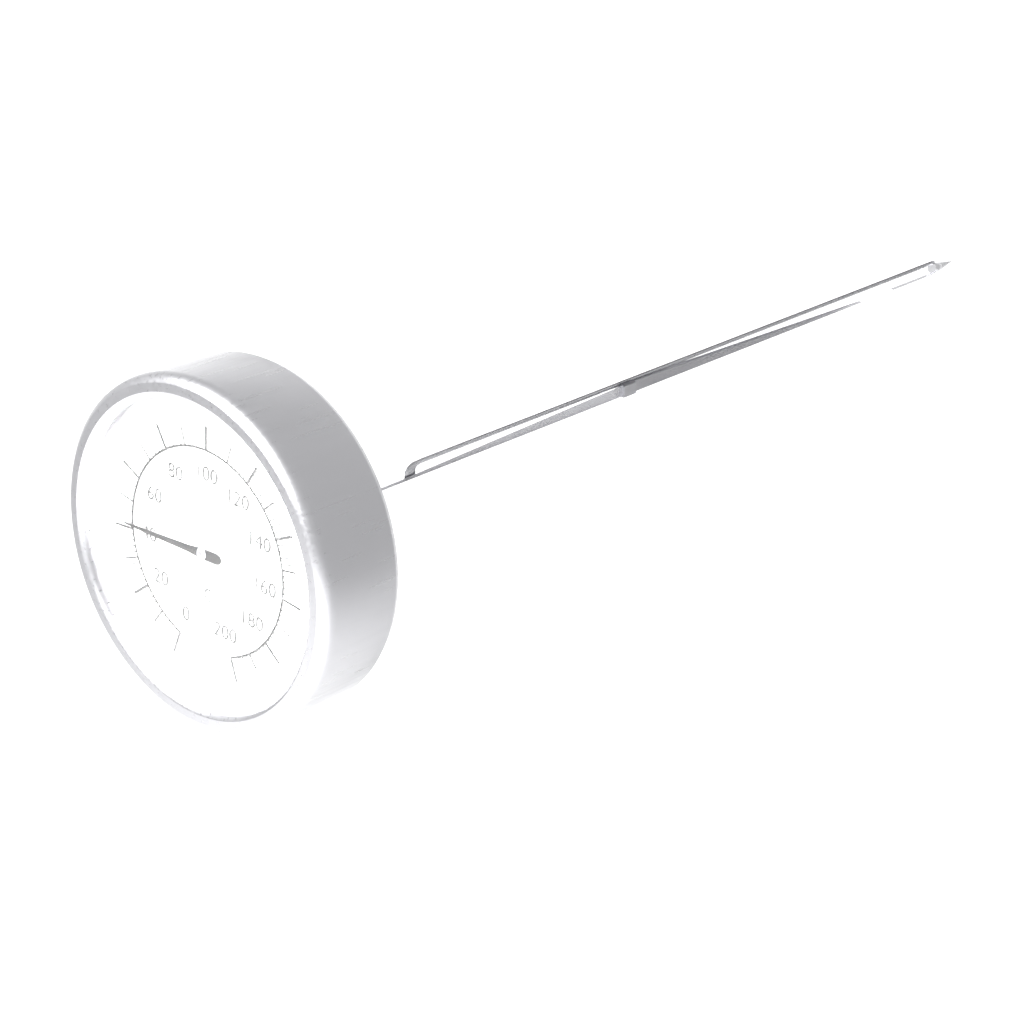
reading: 42 °C
